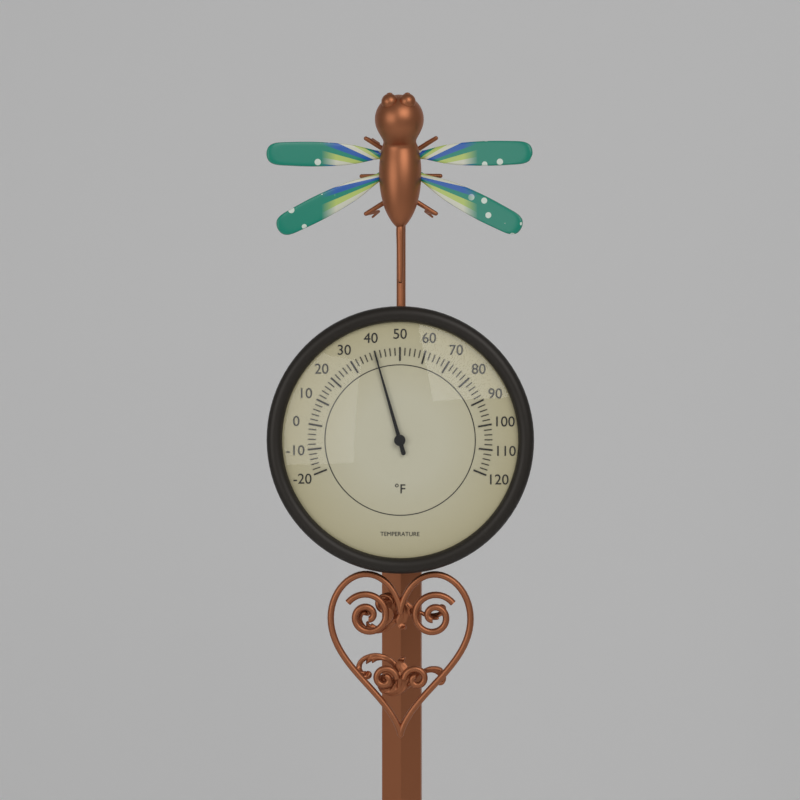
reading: 40 °F
